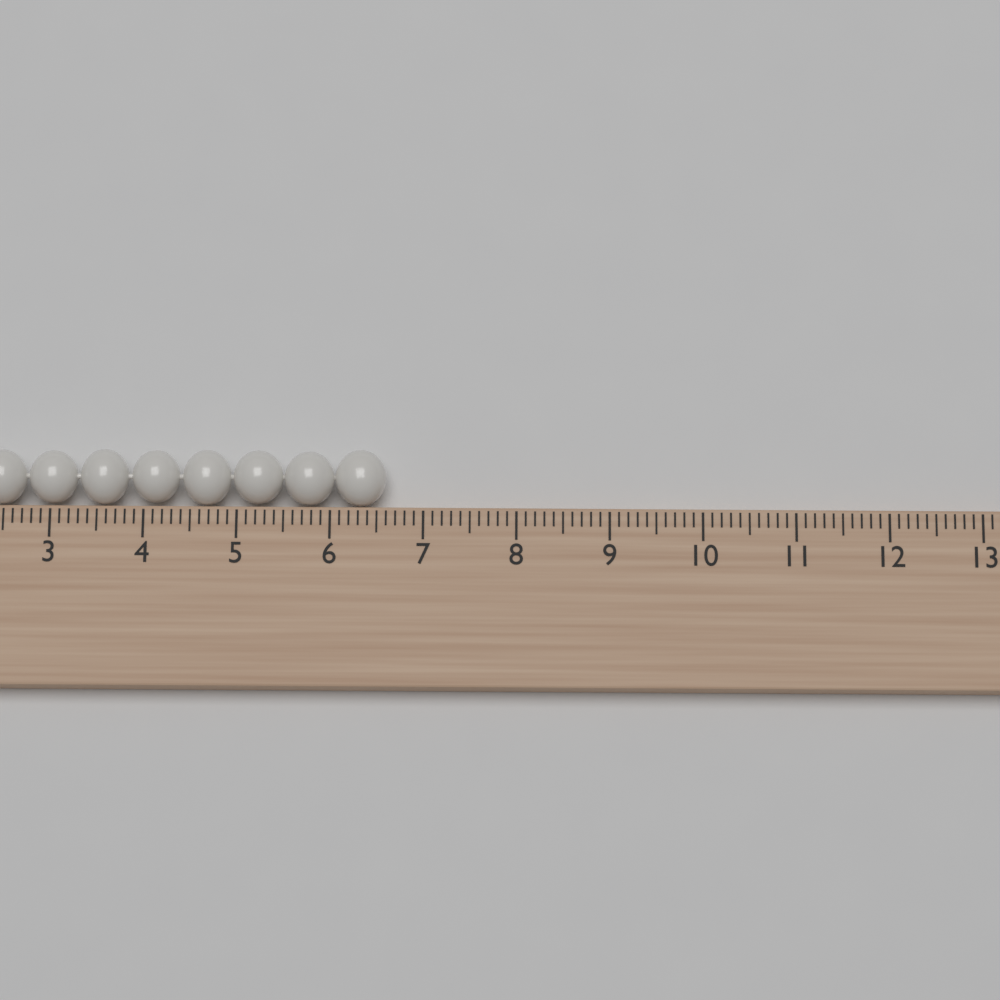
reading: 6.6 cm
